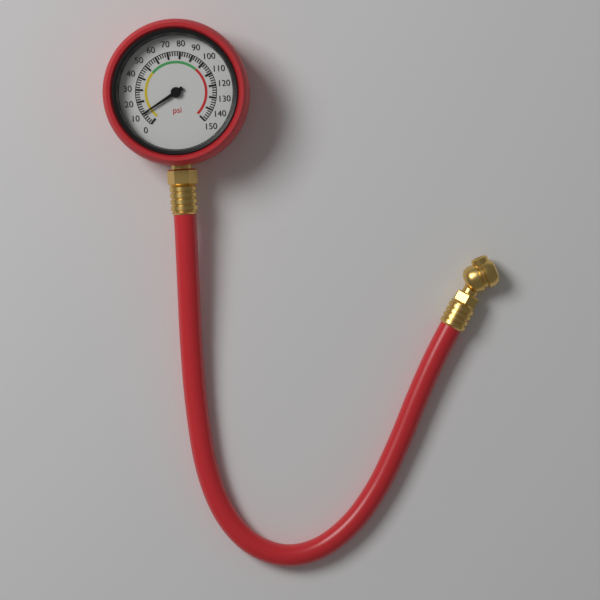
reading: 10 psi
